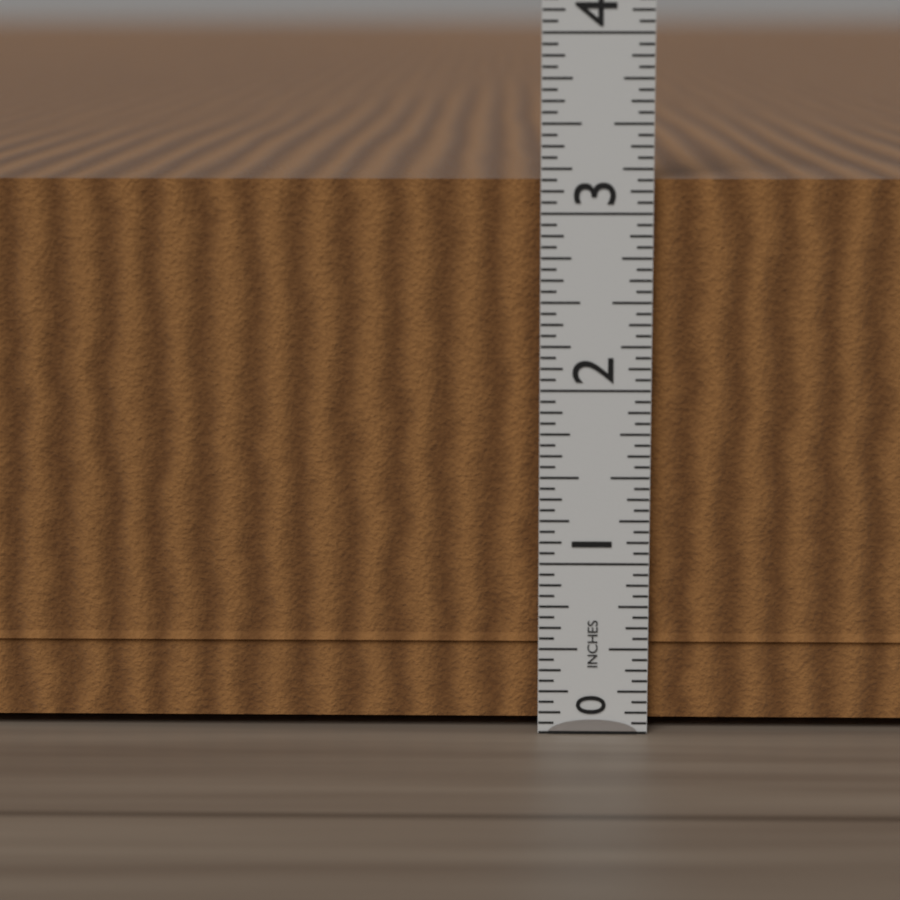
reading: 3.2500 in
